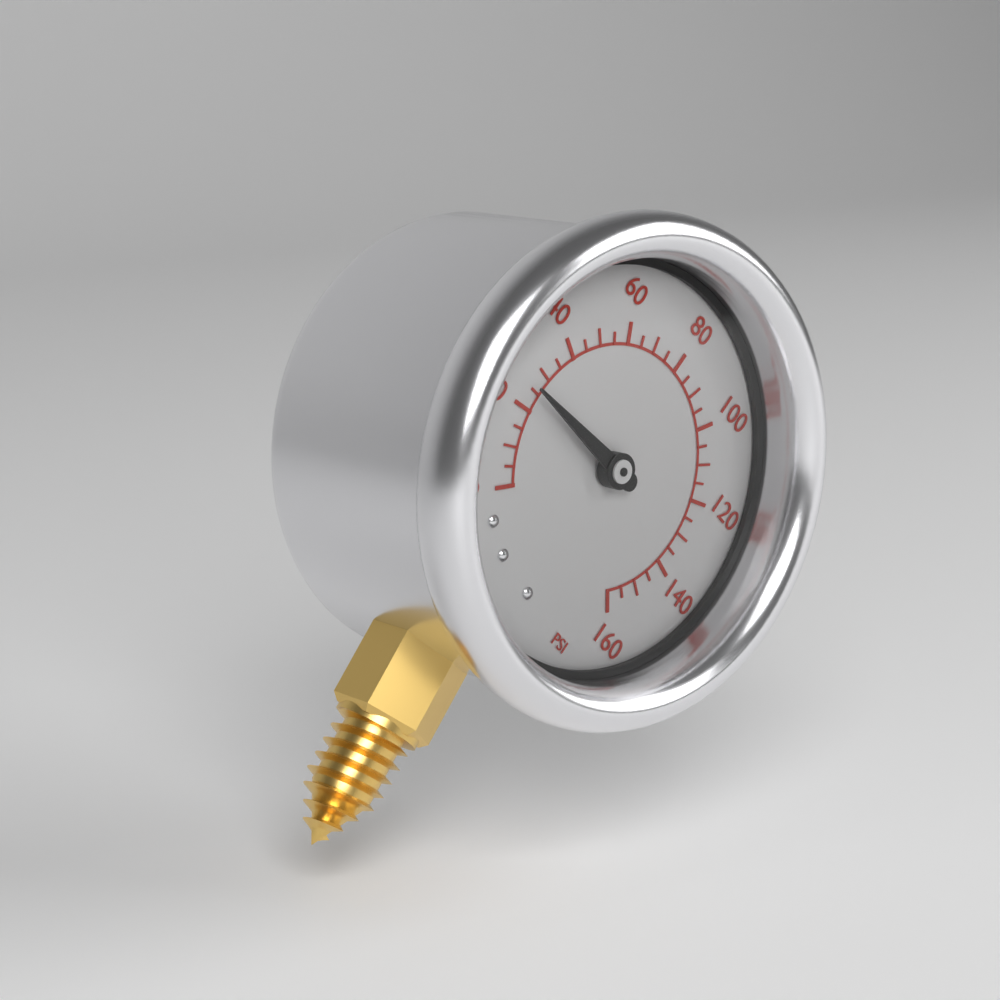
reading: 25 psi
